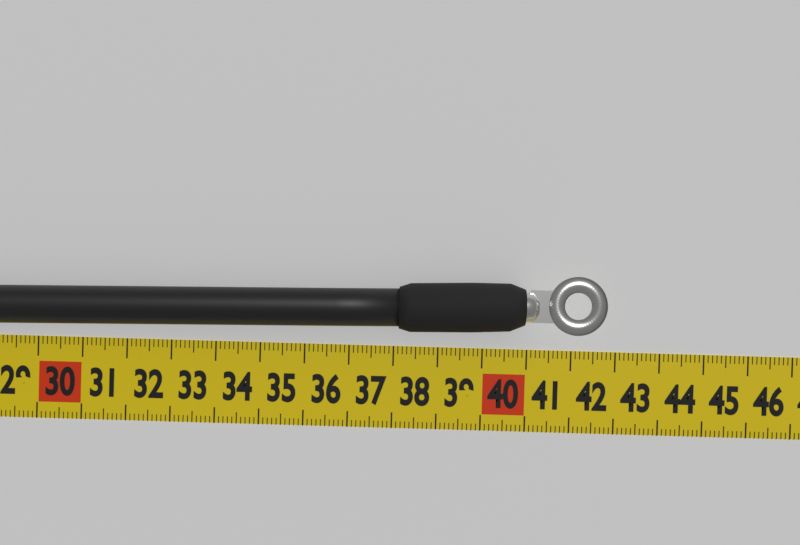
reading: 42.7 cm
